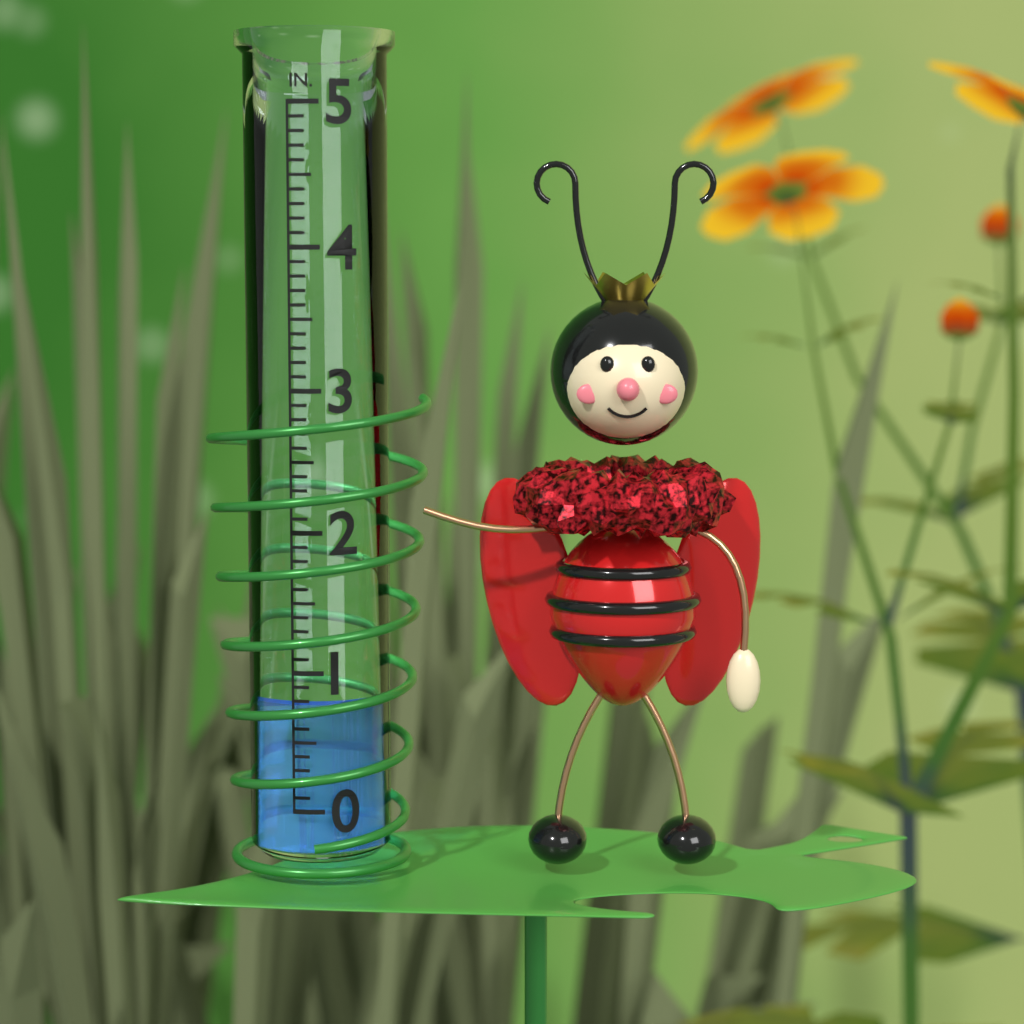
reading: 0.8 in
